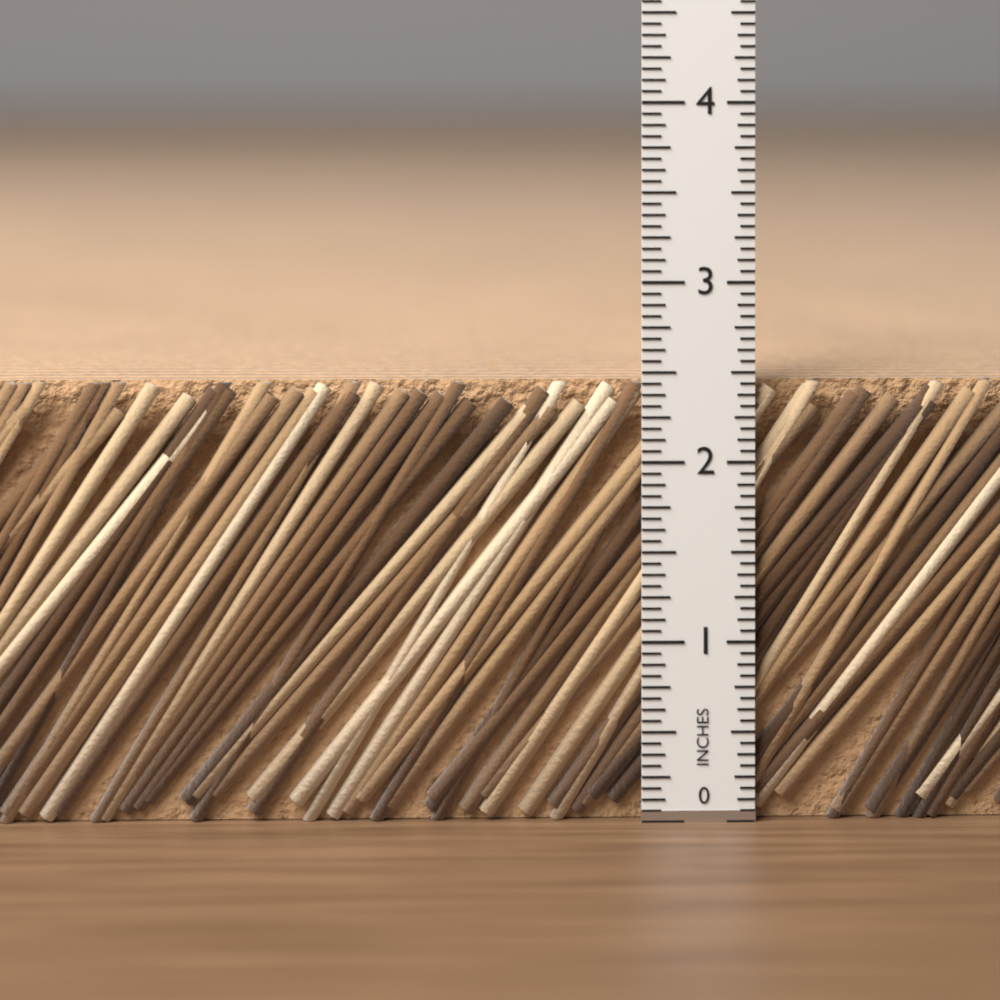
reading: 2.4375 in
